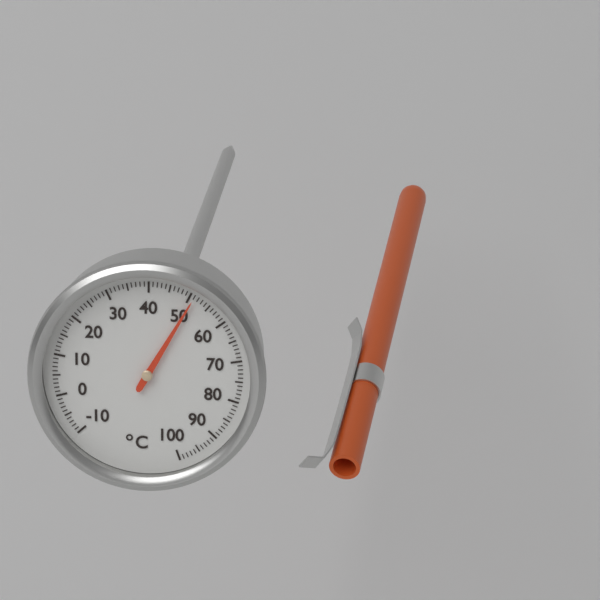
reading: 51 °C
